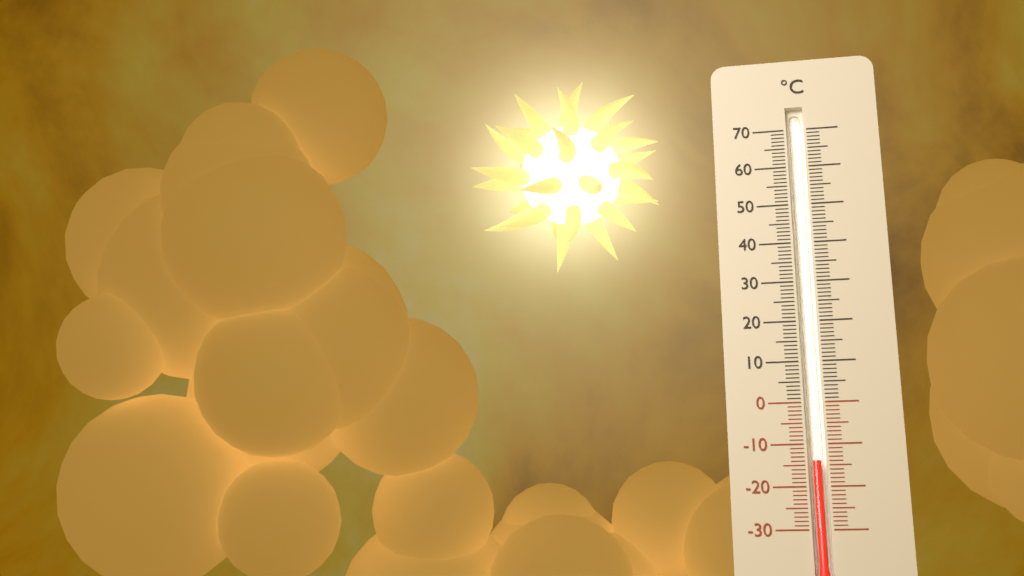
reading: -14 °C
